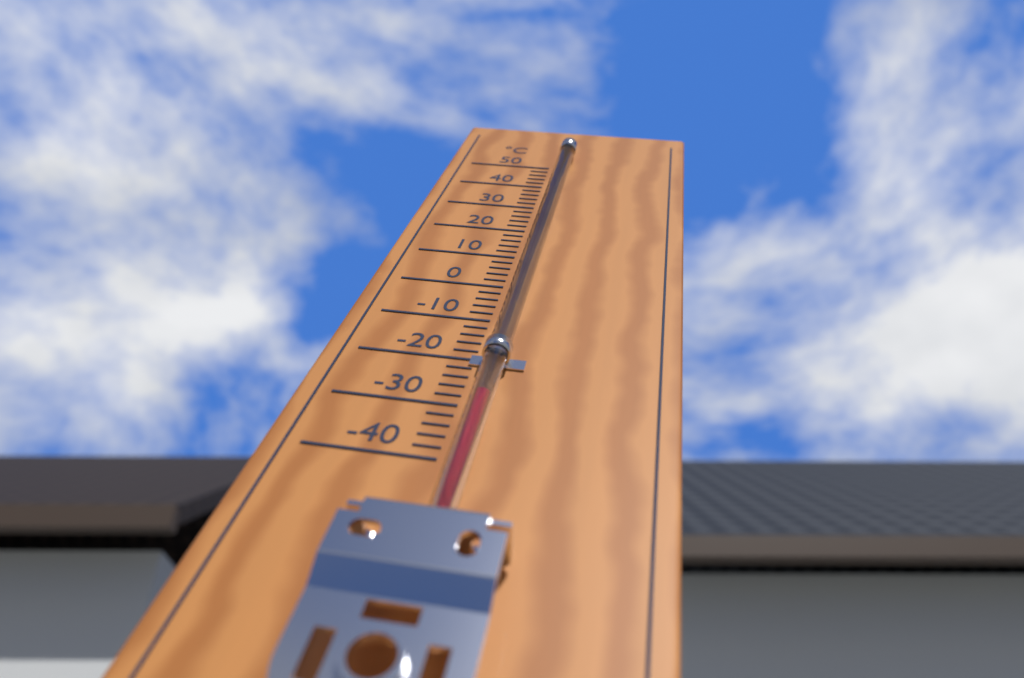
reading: -30 °C
